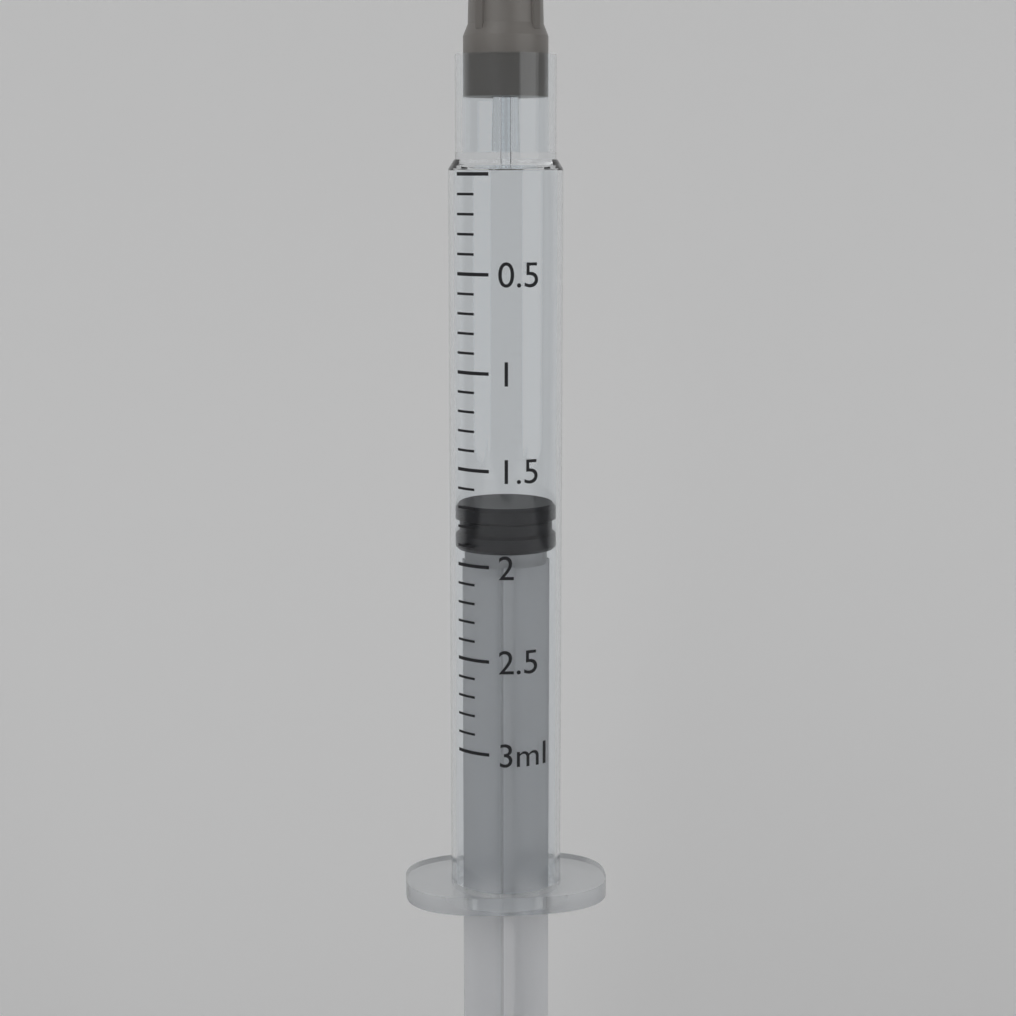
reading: 1.7 ml
